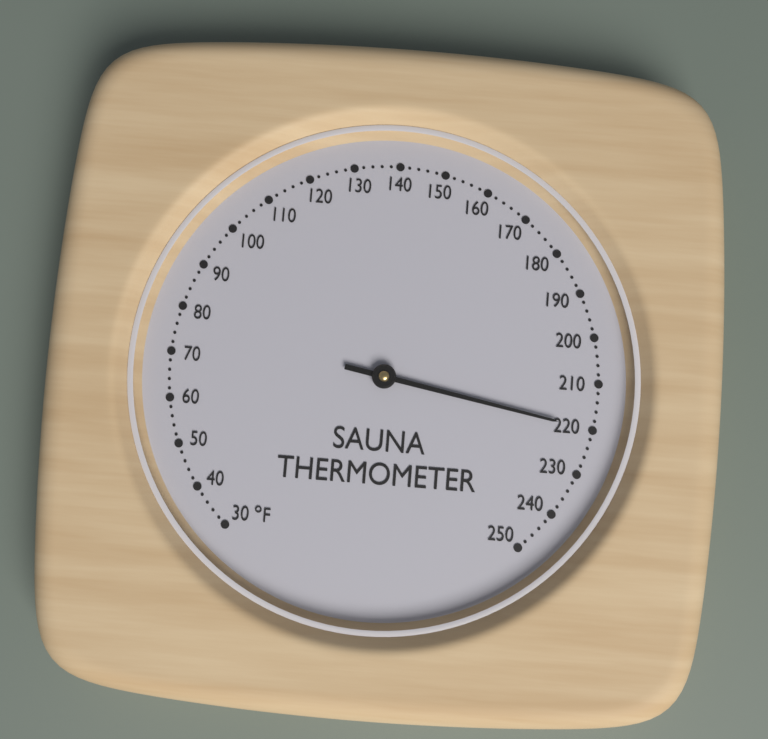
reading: 220 °F
